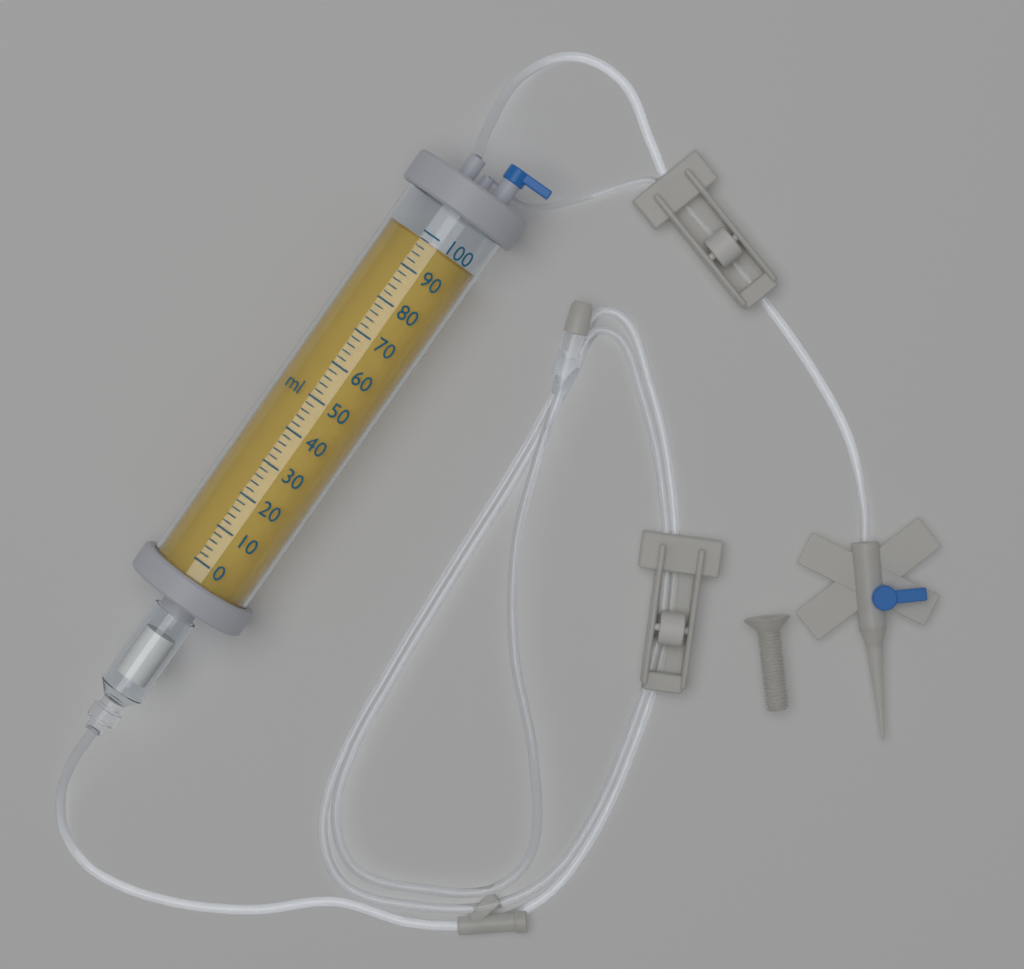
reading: 98 ml
